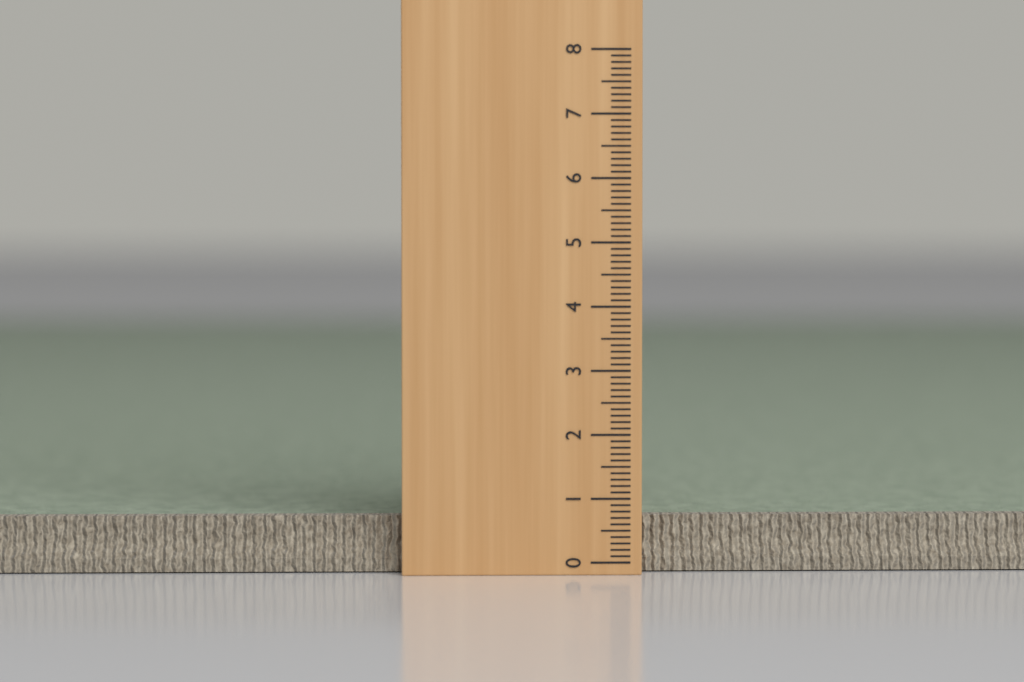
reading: 0.6 (no unit)
